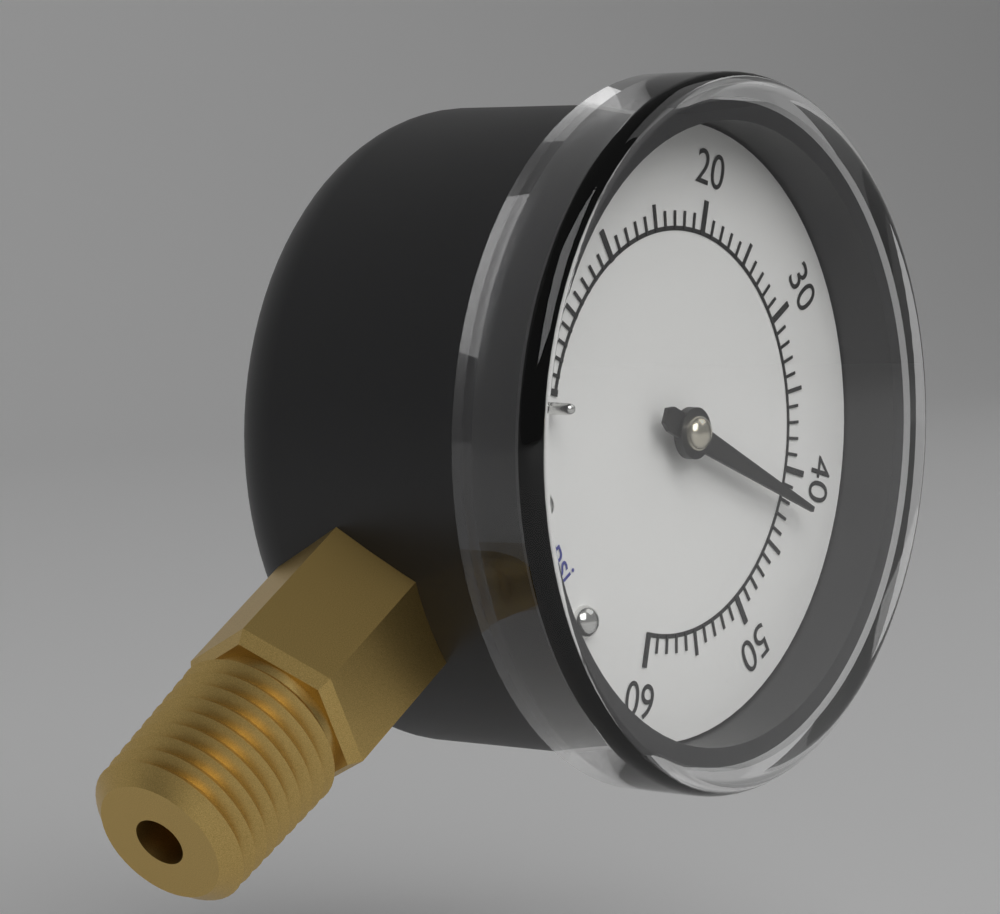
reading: 42 psi
